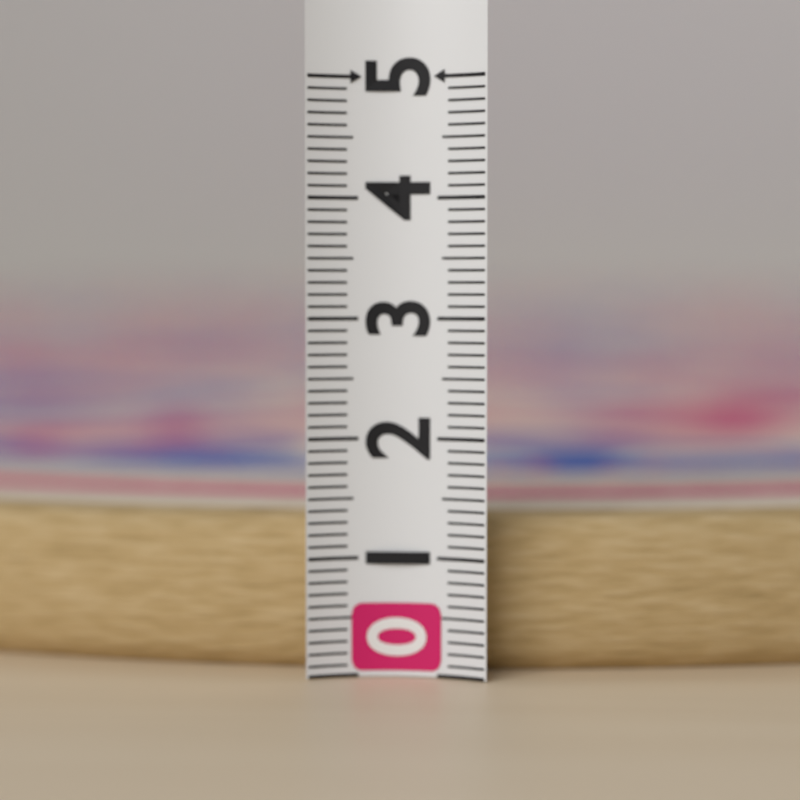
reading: 1.3 (no unit)
